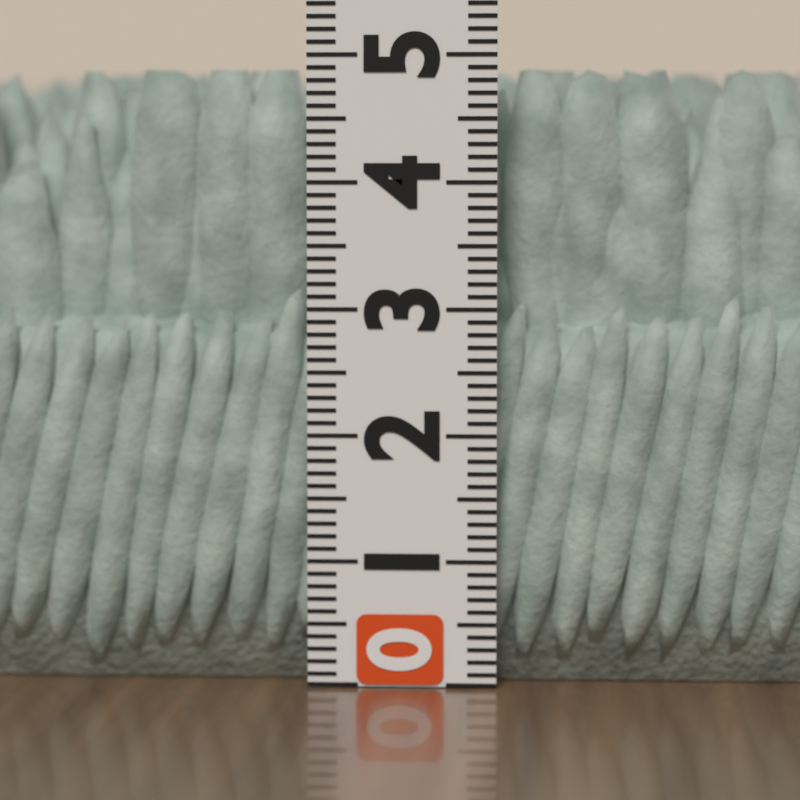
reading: 4.9 (no unit)
